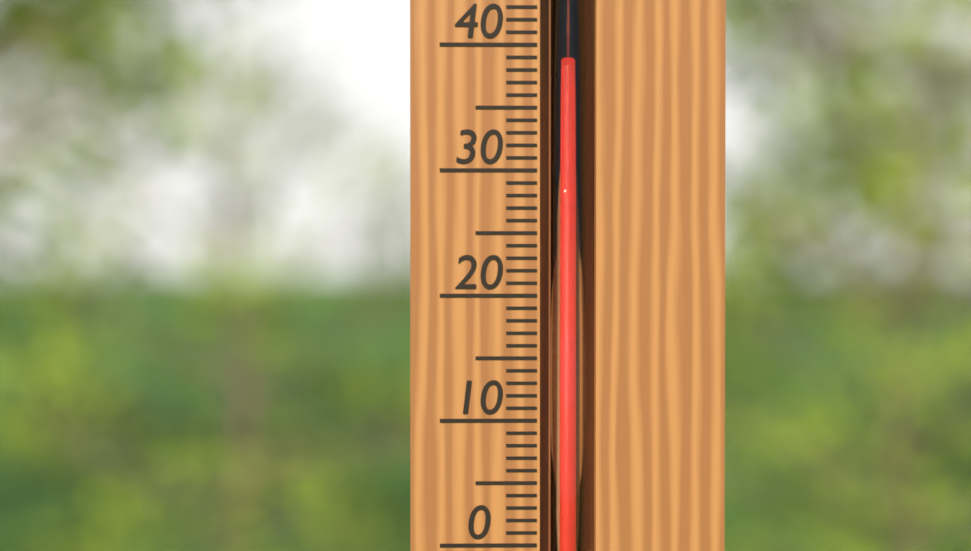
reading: 38 °C
